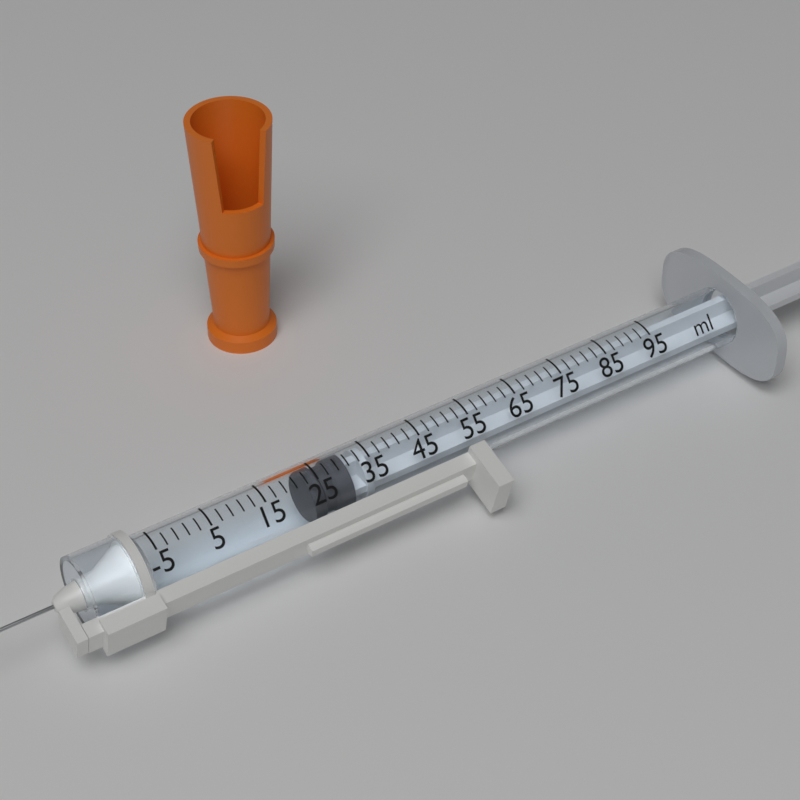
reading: 23 ml
